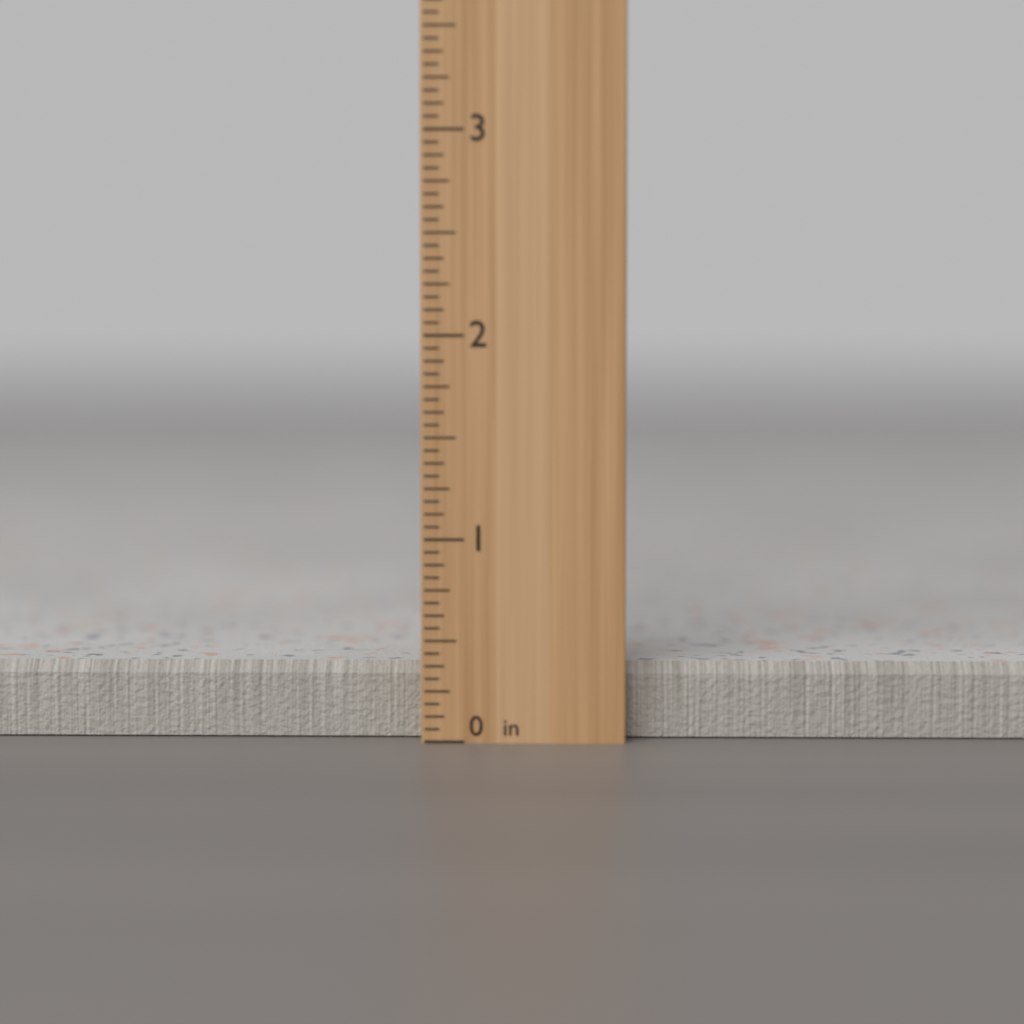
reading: 0.3750 in
